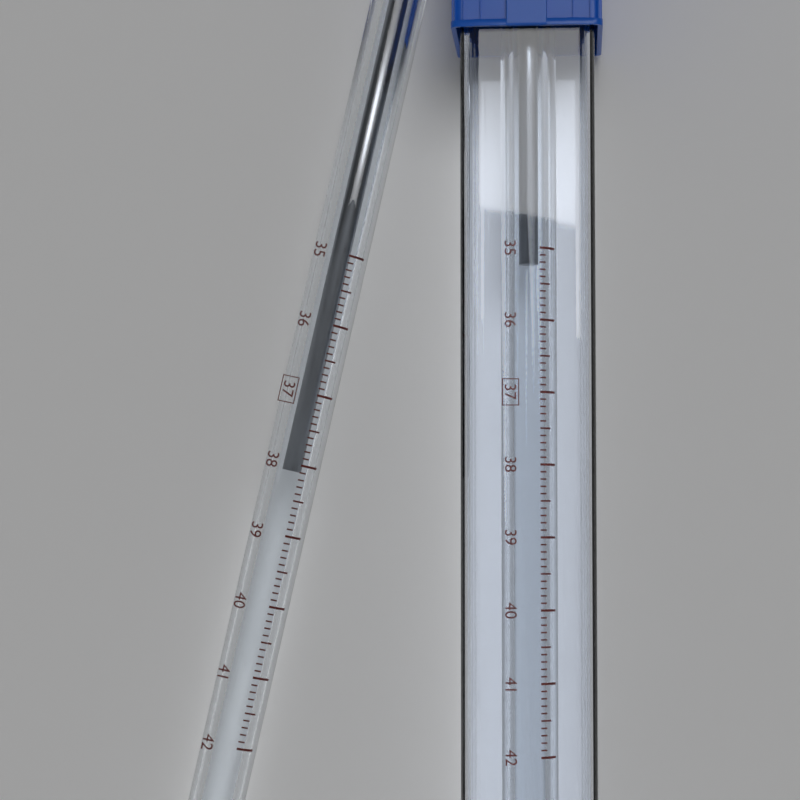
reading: 38.1 °C
